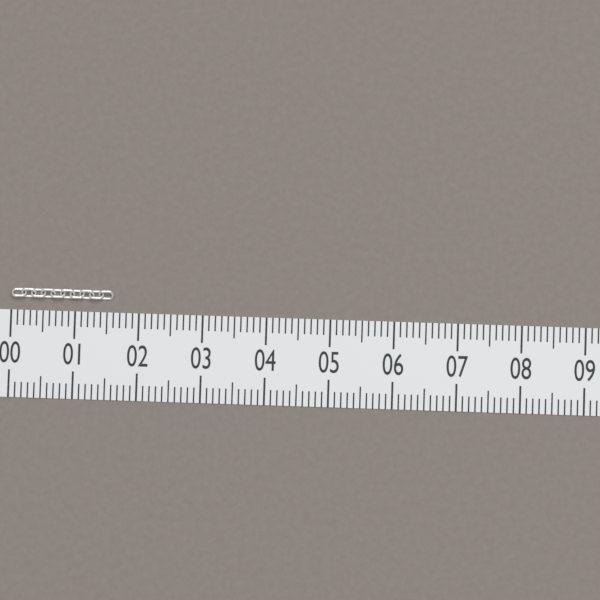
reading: 1.6 (no unit)
